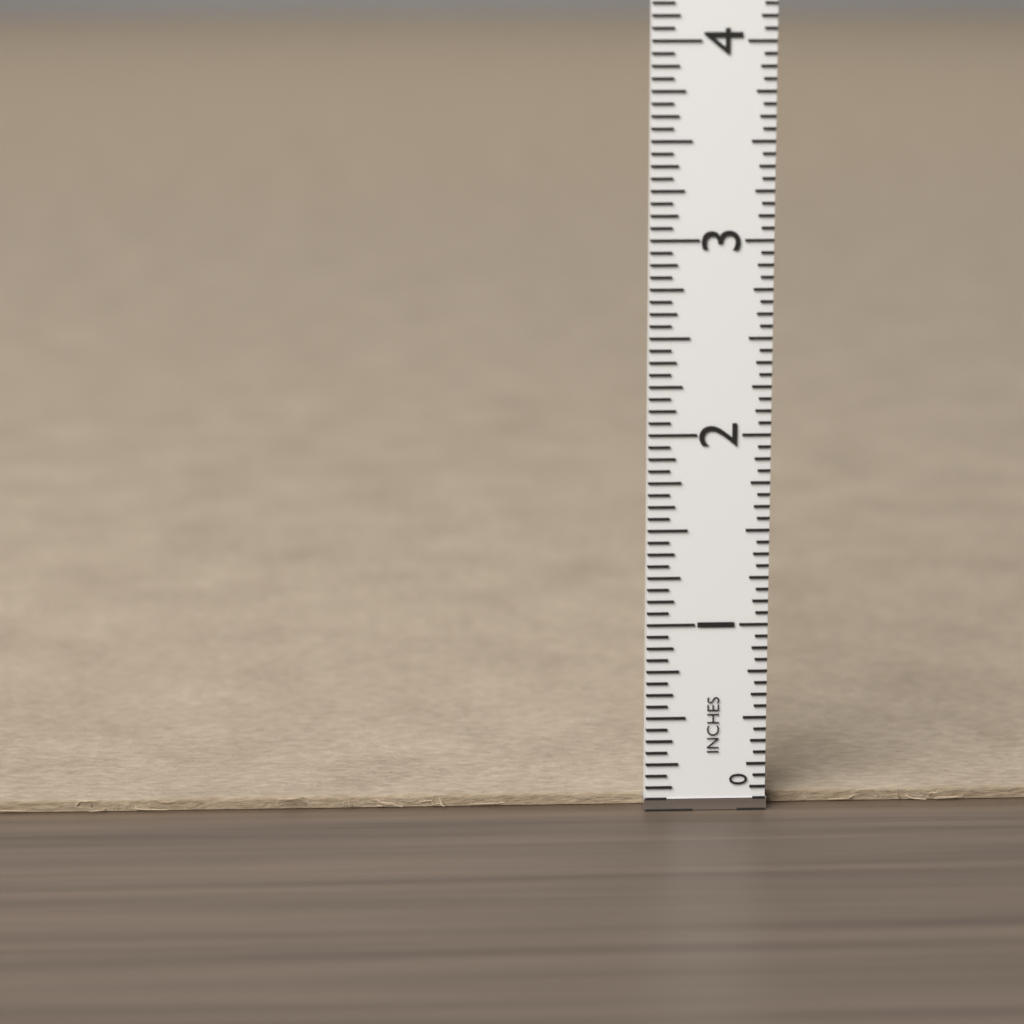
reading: 0.0625 in
